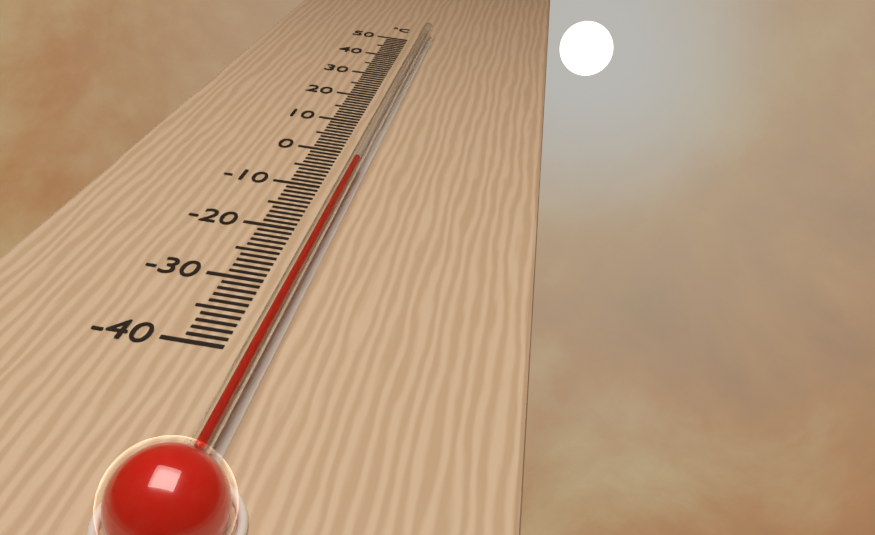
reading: -5 °C
